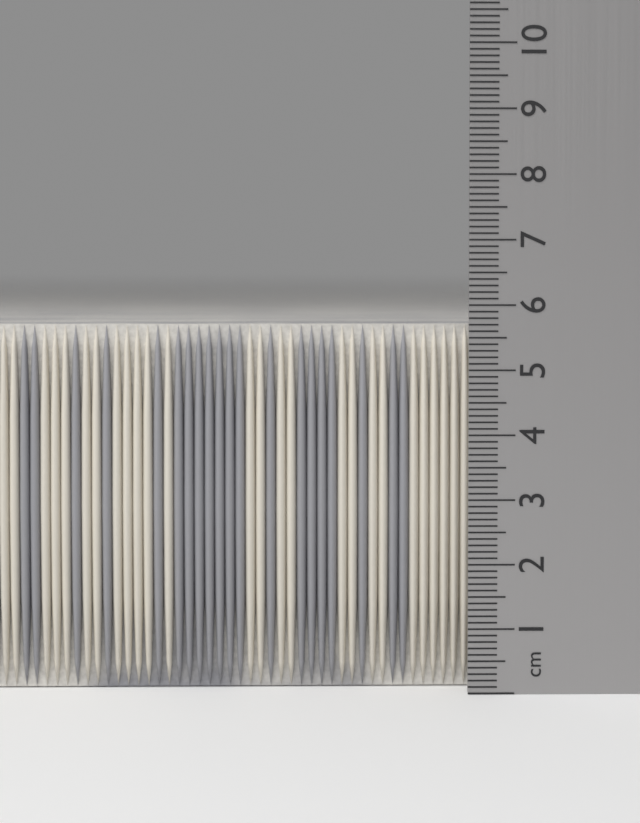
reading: 5.7 cm
